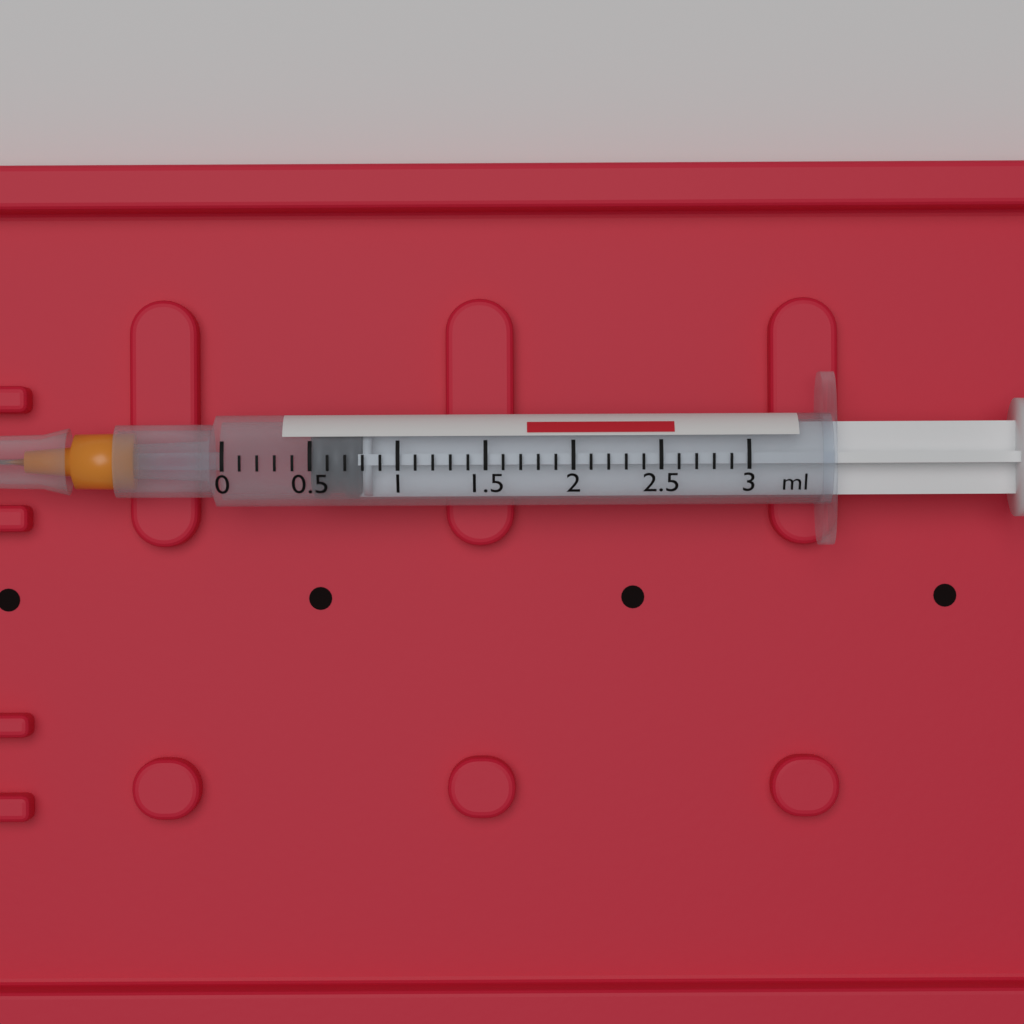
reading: 0.5 ml
